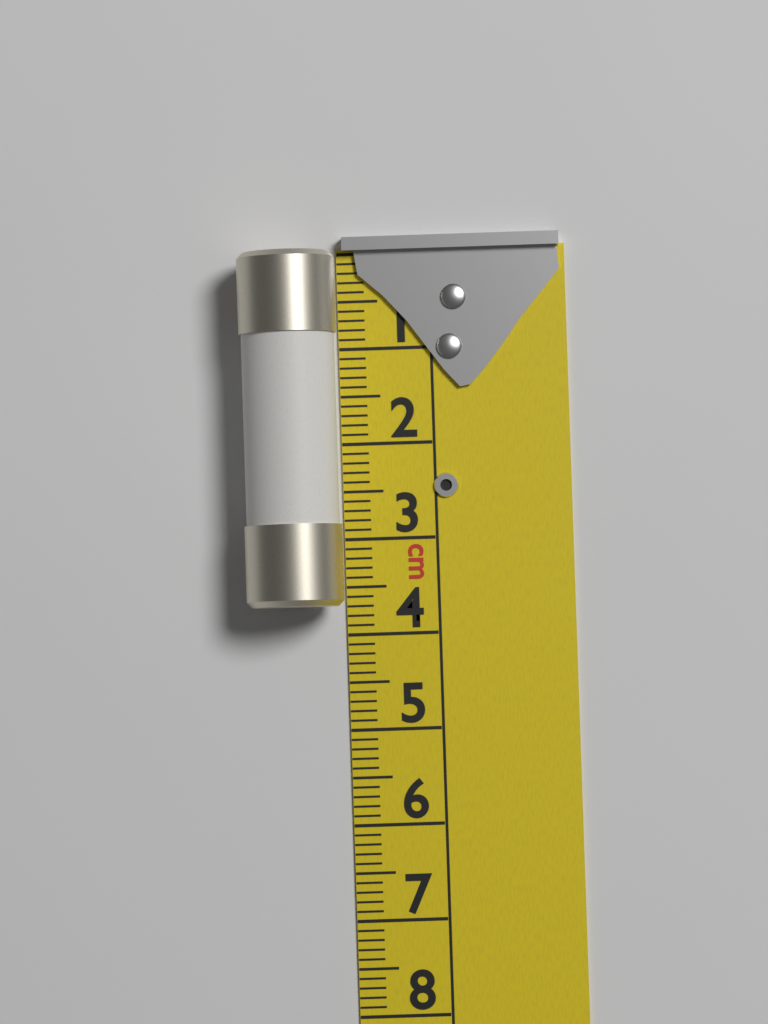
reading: 3.7 cm
